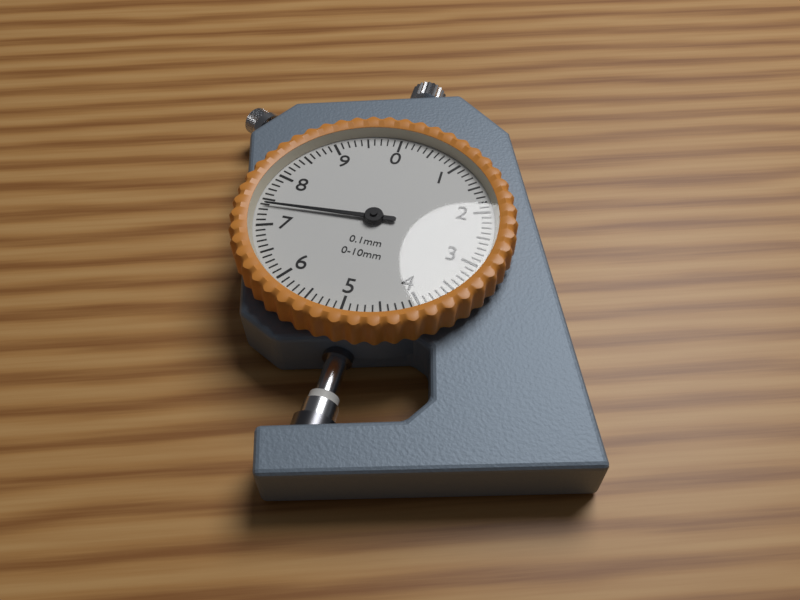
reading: 7.4 mm
